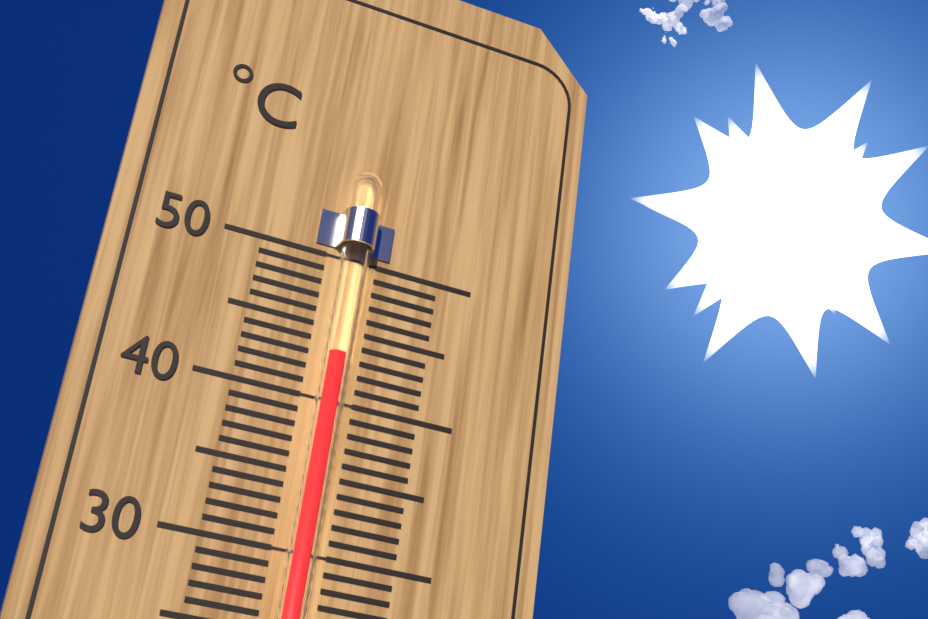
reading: 43 °C
